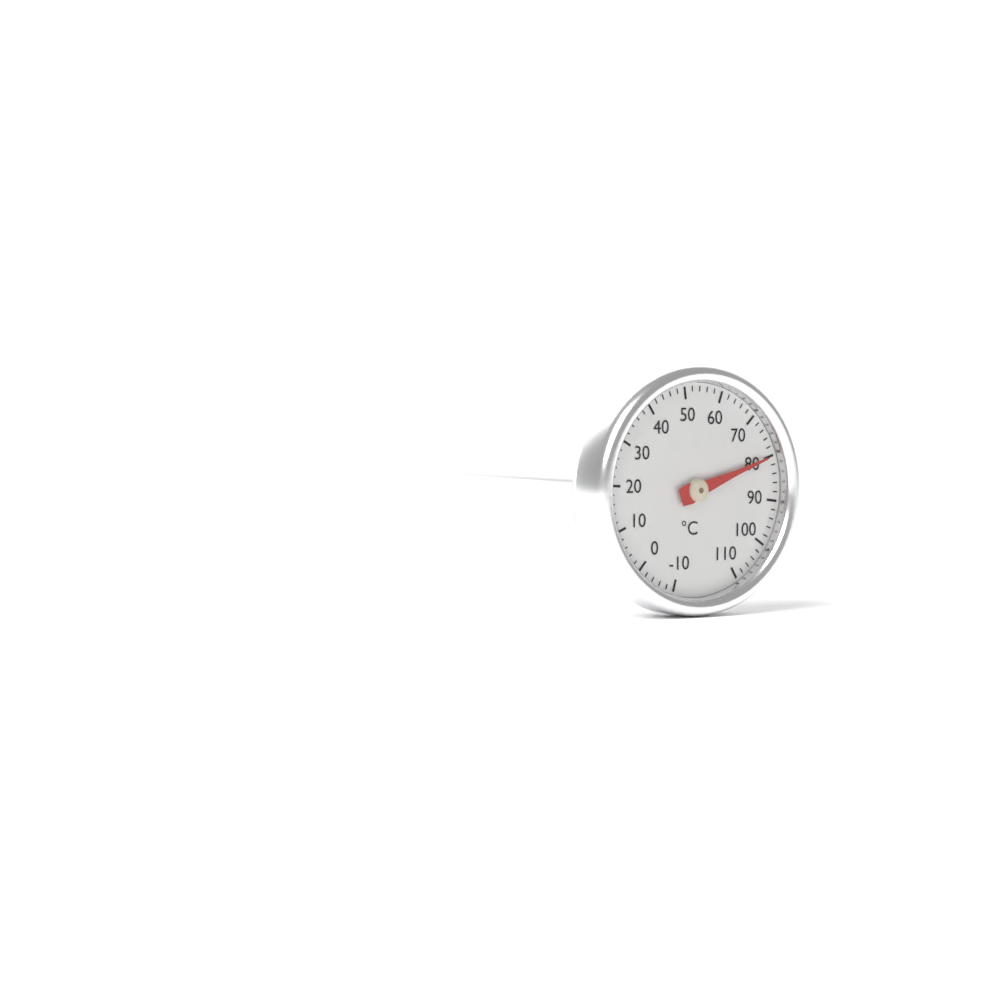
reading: 80 °C
